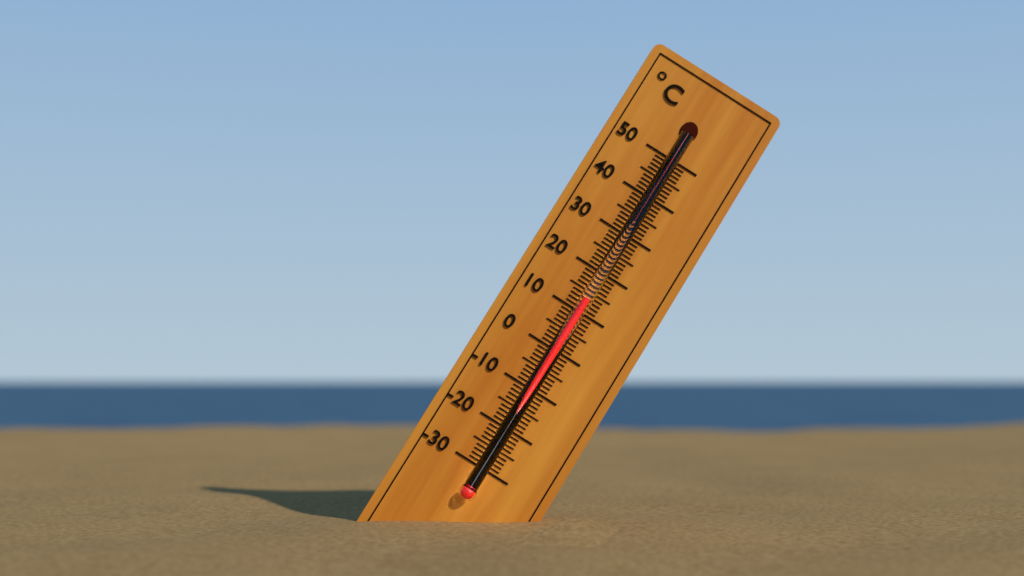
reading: 13 °C
